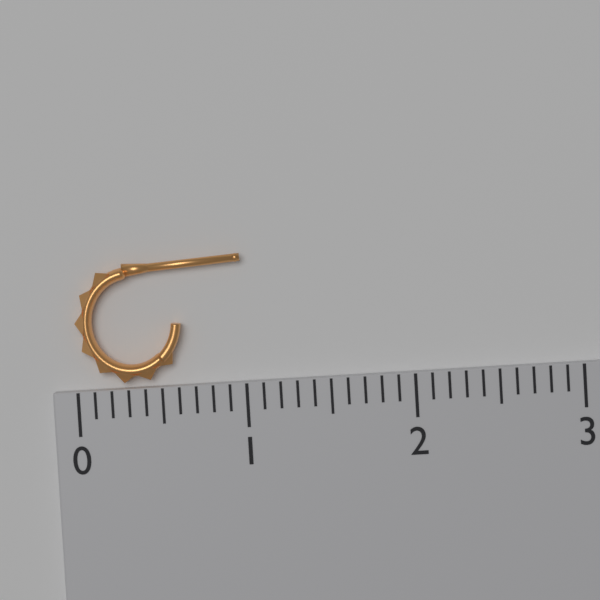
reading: 1.0 (no unit)
